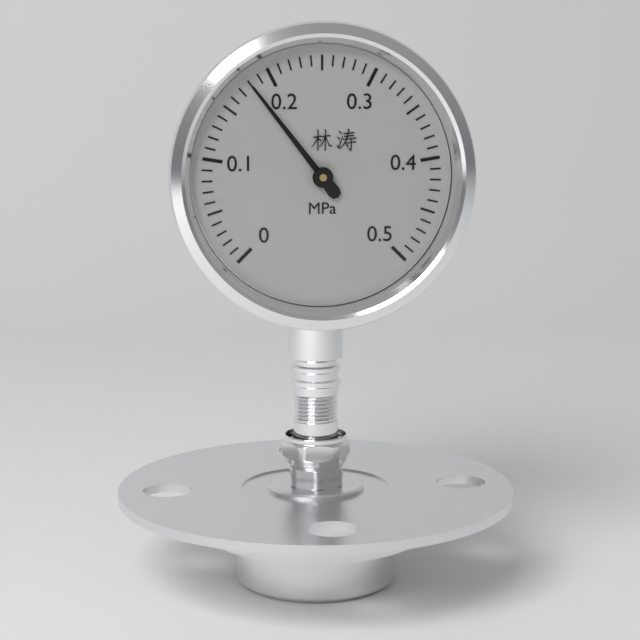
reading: 0.18 MPa
